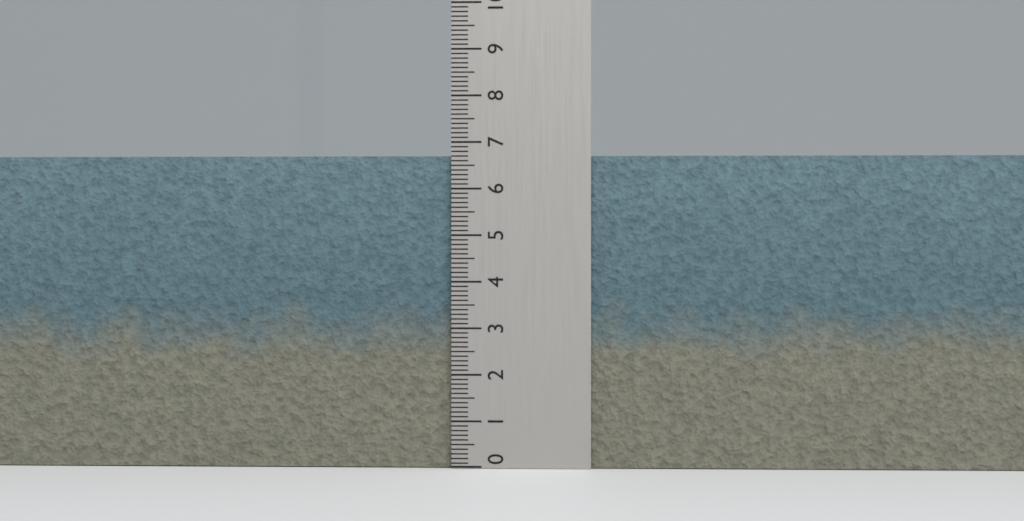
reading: 6.7 (no unit)
